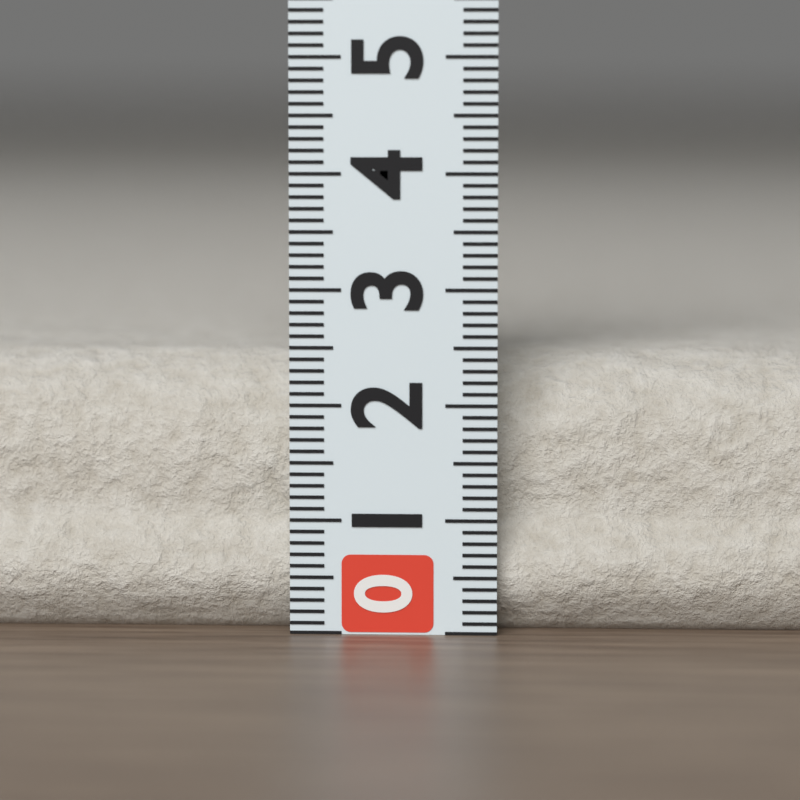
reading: 2.4 (no unit)
